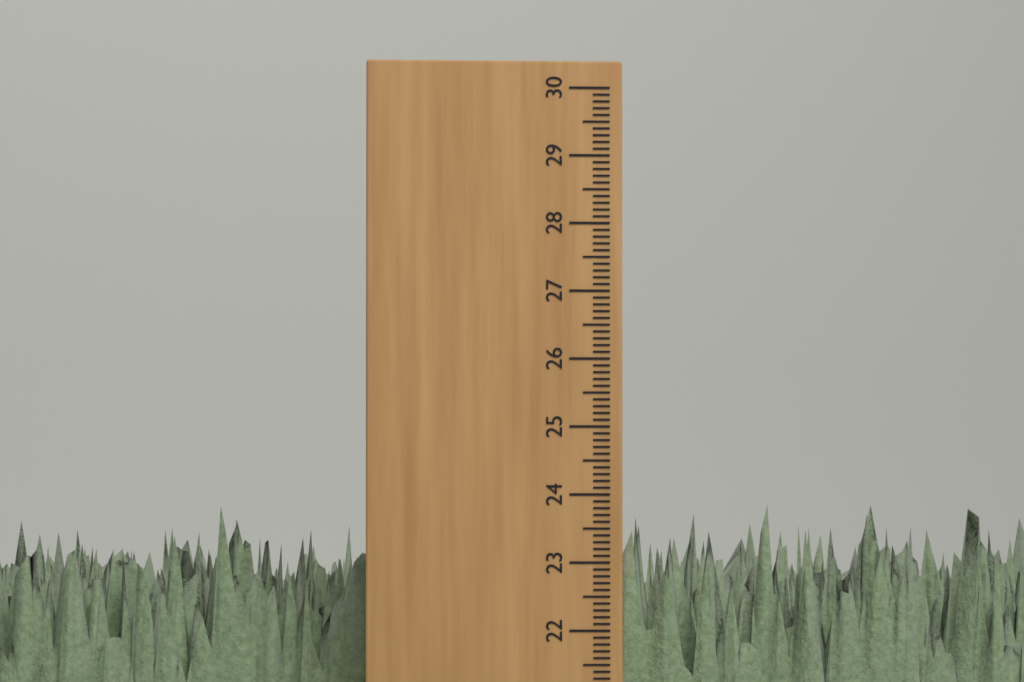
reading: 23.9 cm
